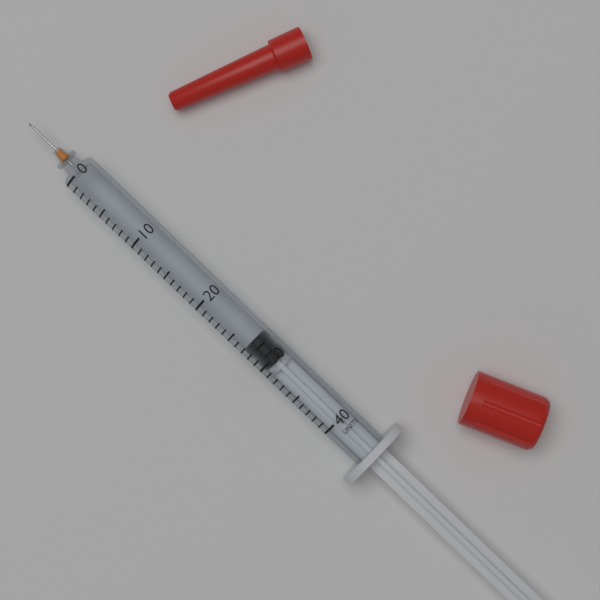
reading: 27 units
